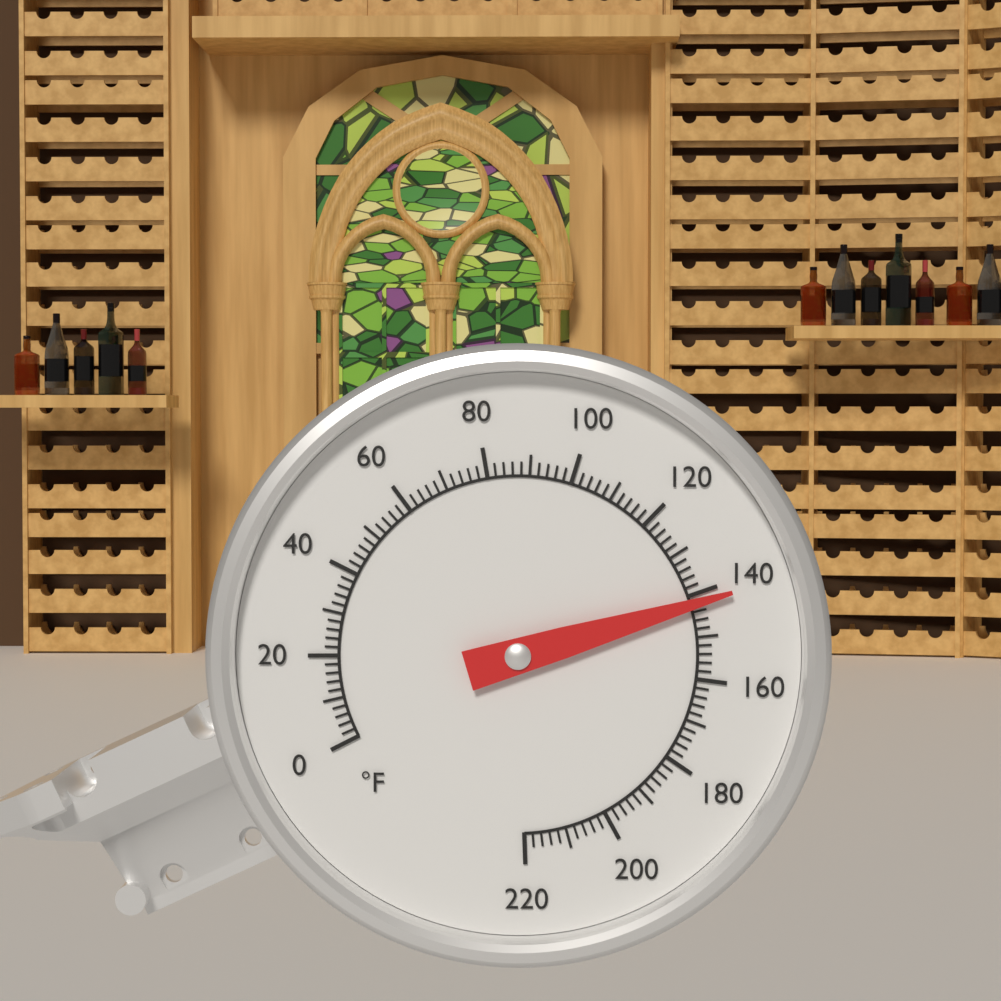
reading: 142 °F
